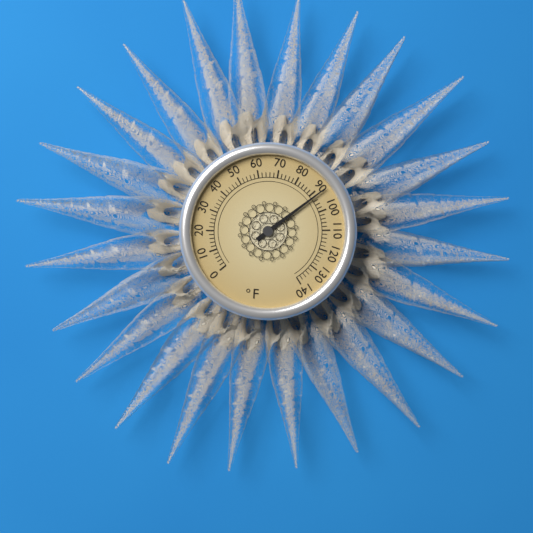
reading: 92 °F
